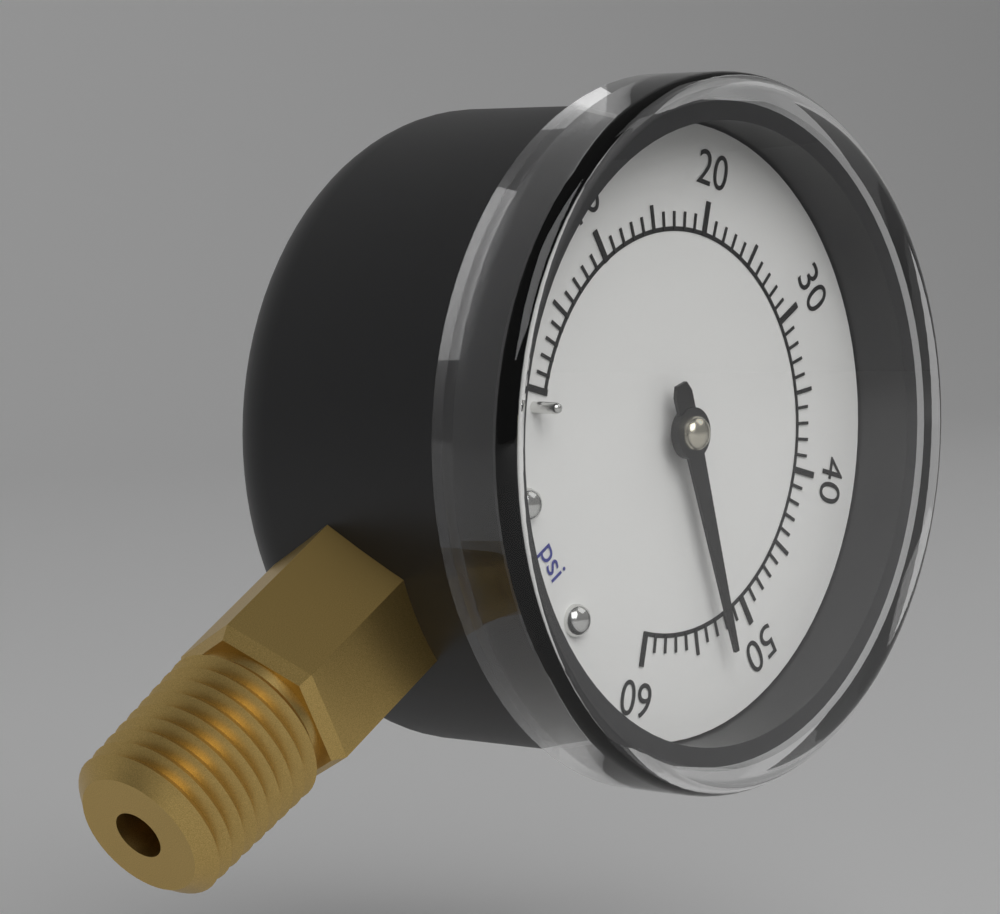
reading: 53 psi
